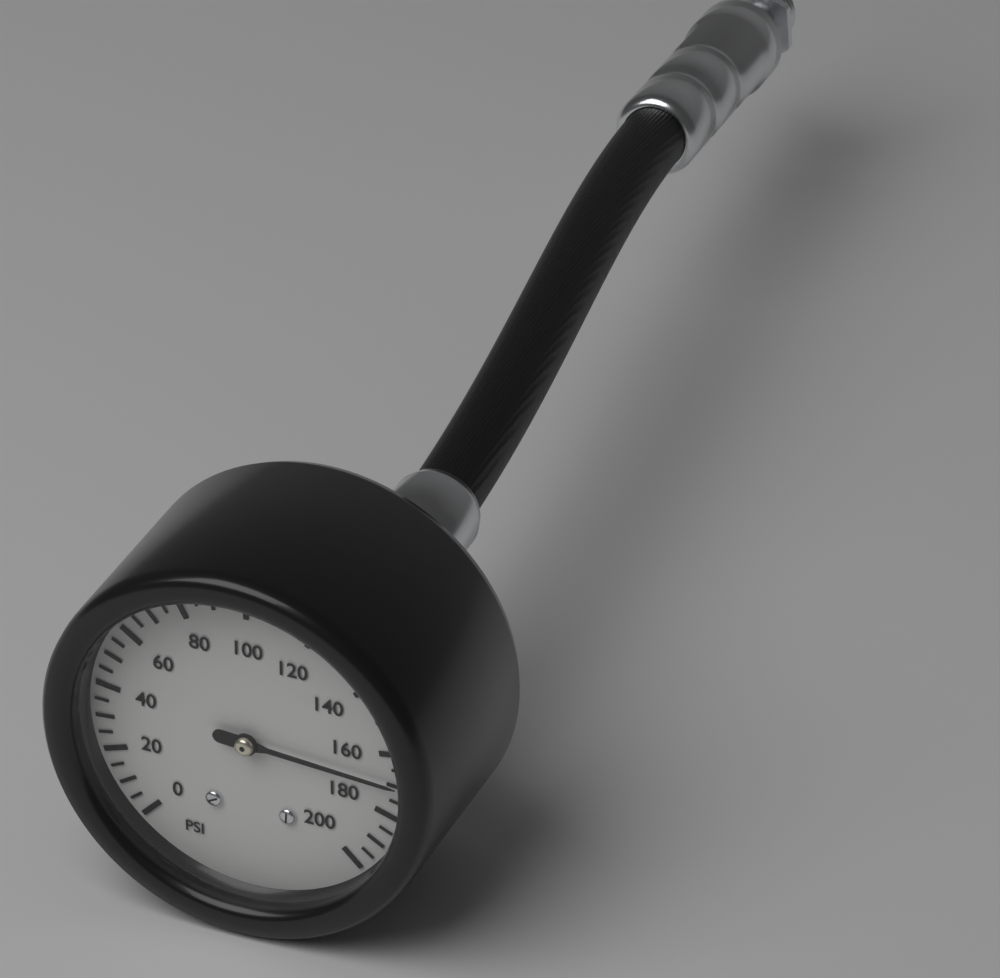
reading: 170 psi
